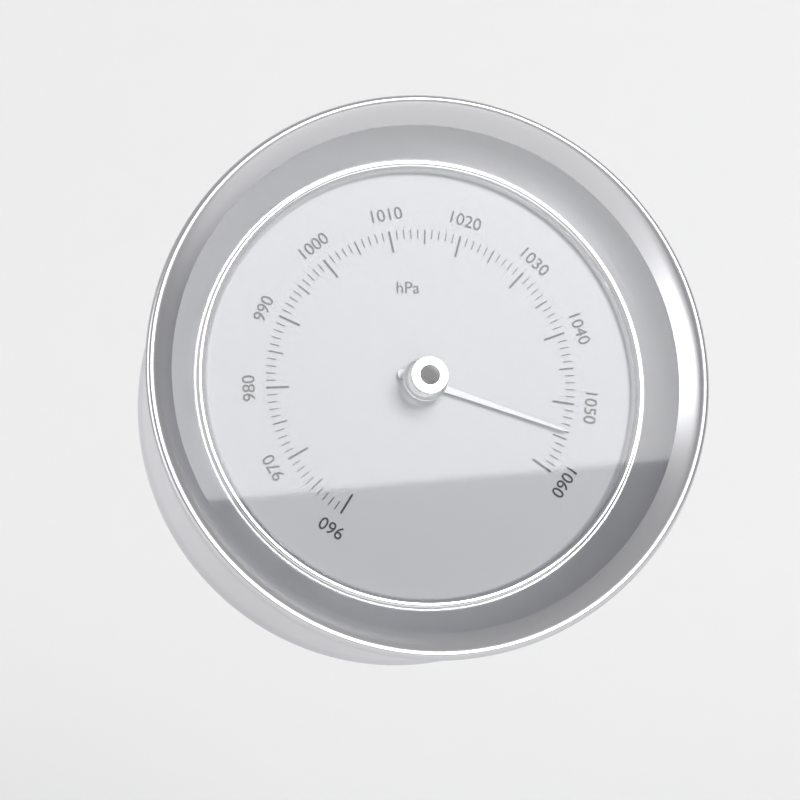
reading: 1054 hPa
